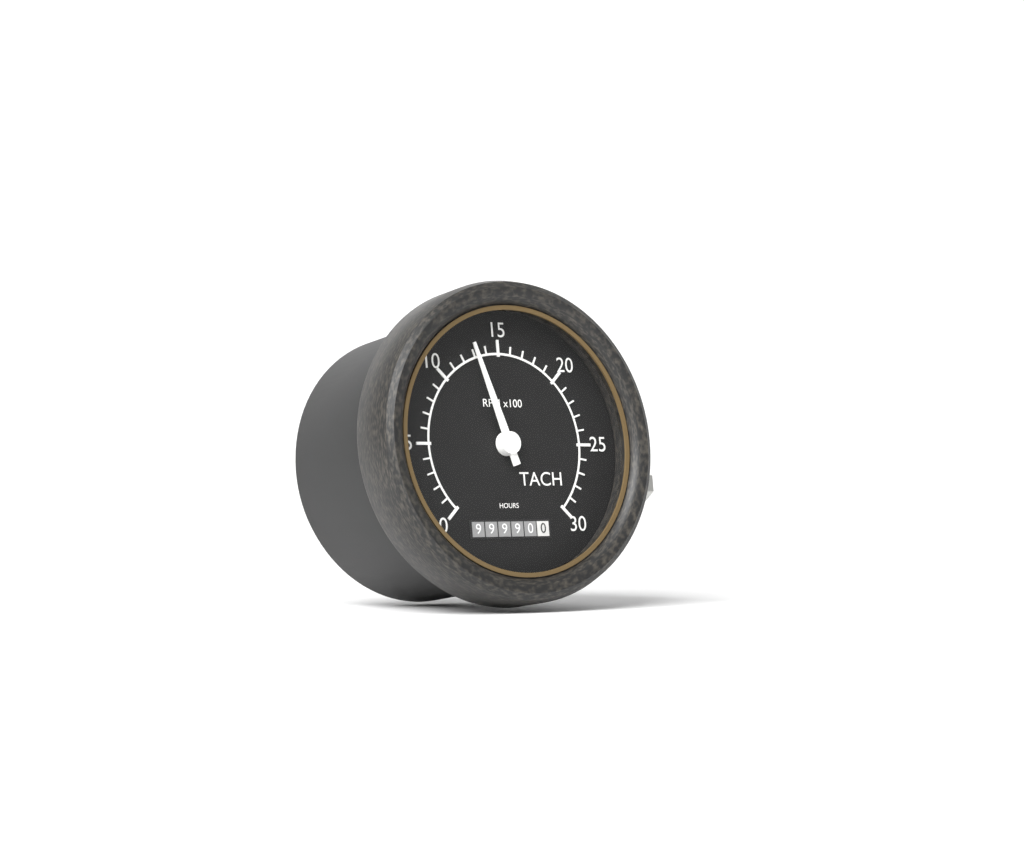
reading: 1300 RPM
